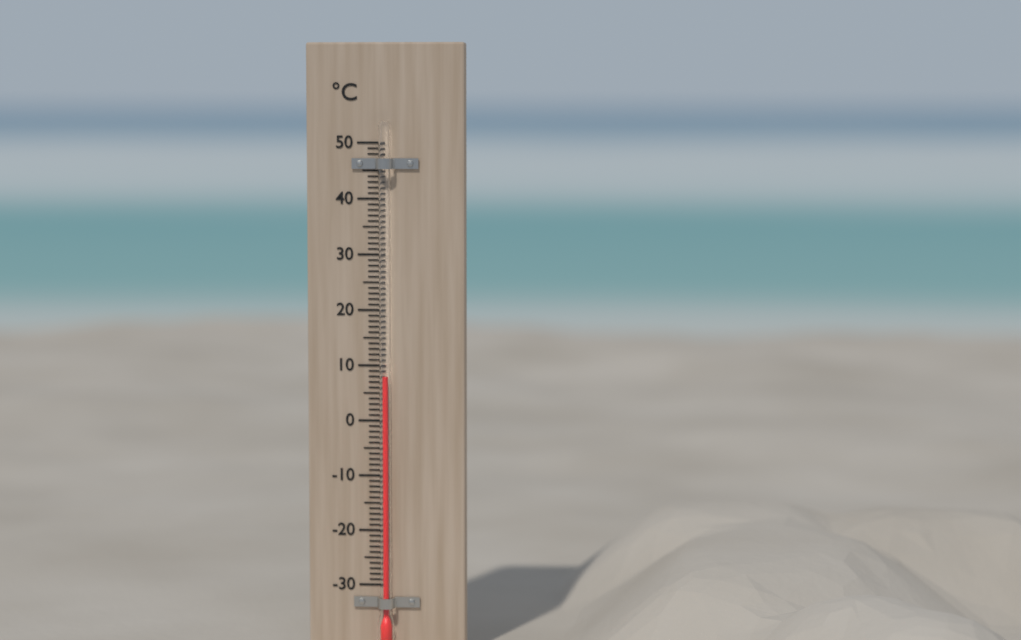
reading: 8 °C
